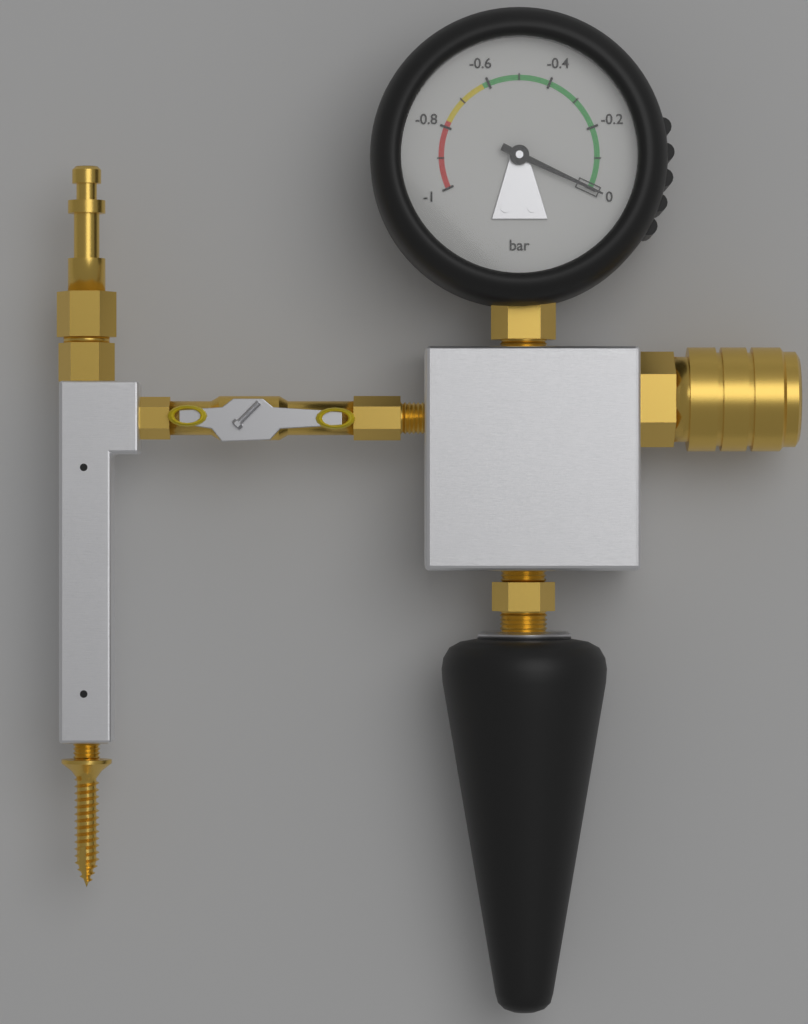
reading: 0.0 bar
